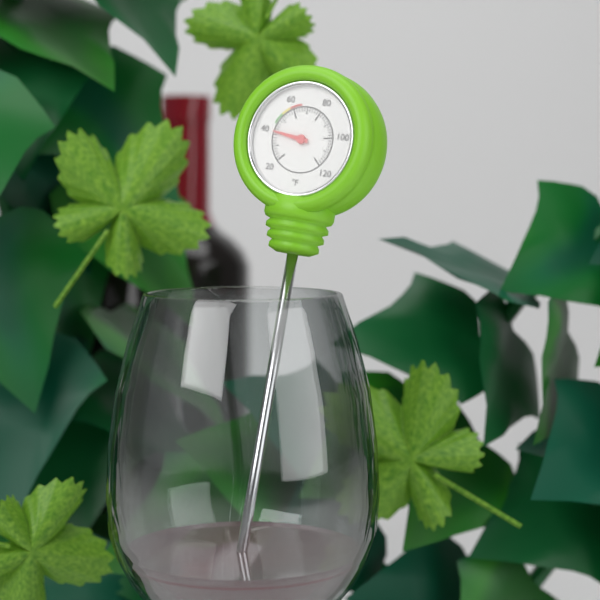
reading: 40 °F
